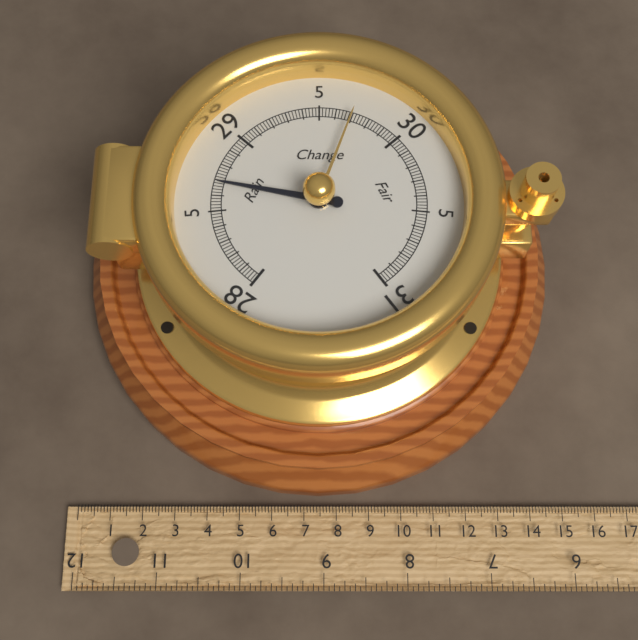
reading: 28.68 inHg
